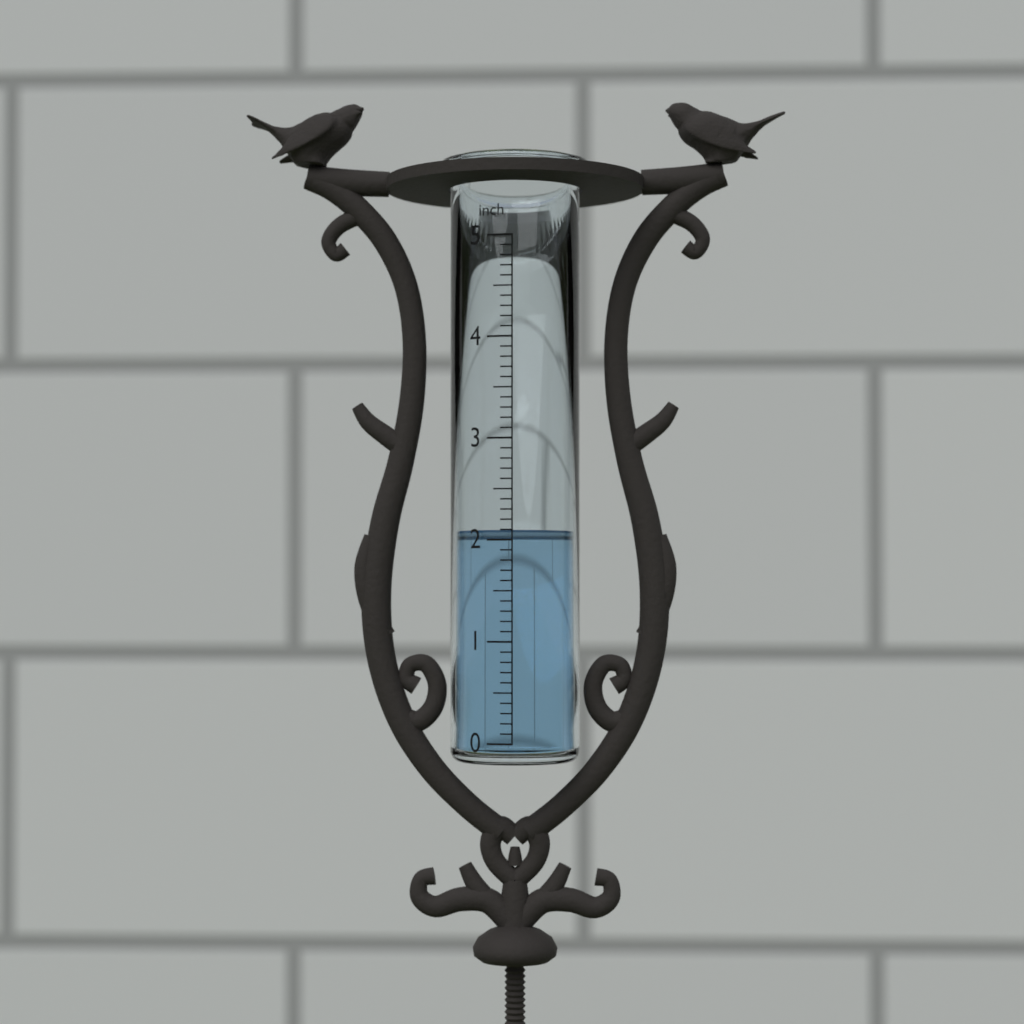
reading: 2.1 inch
